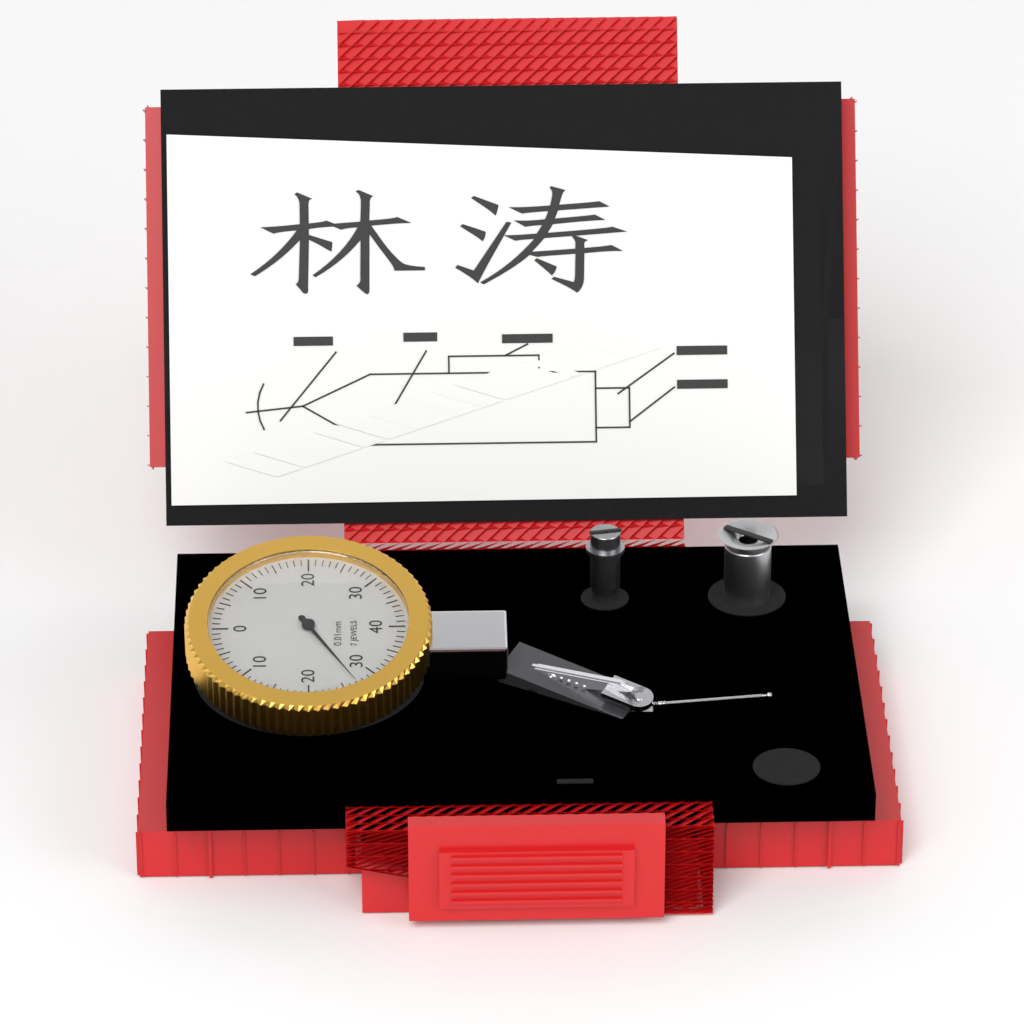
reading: 27 0.01mm
